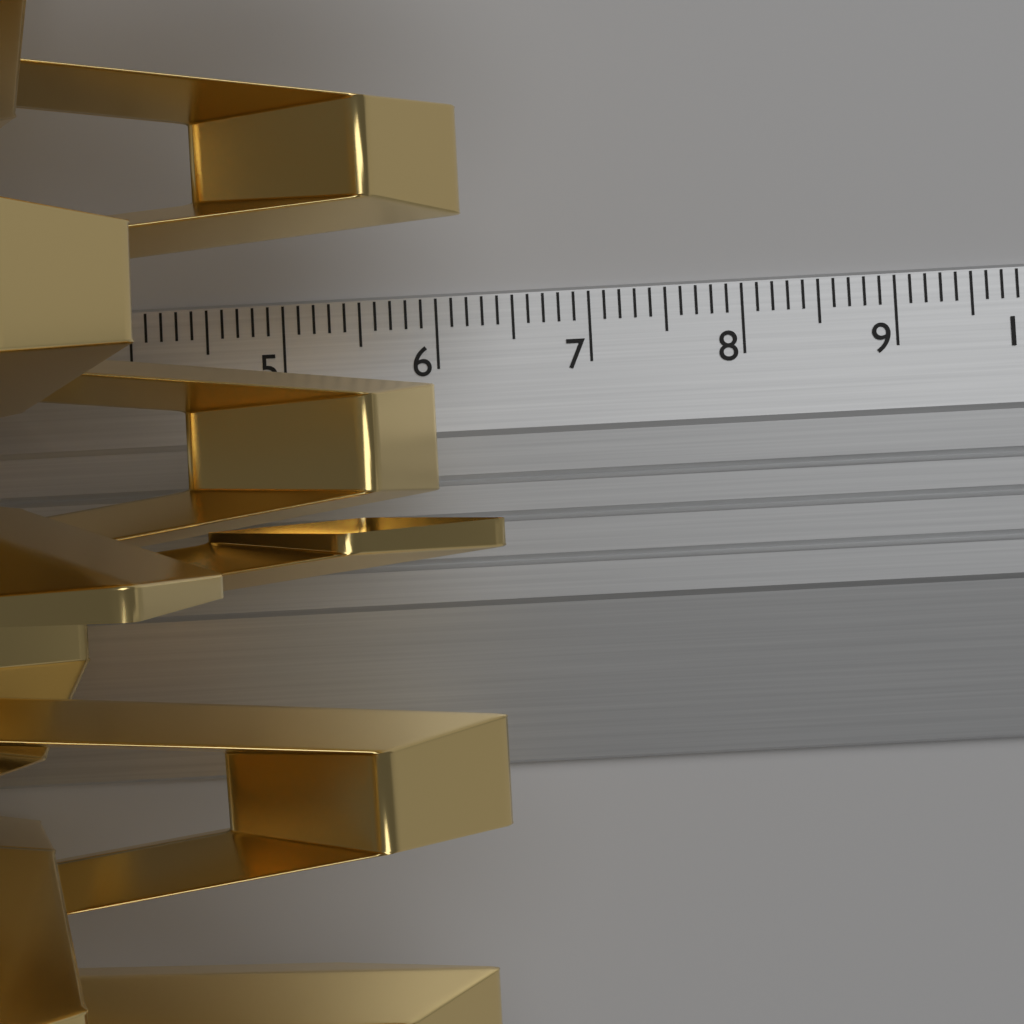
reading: 6.4 cm
